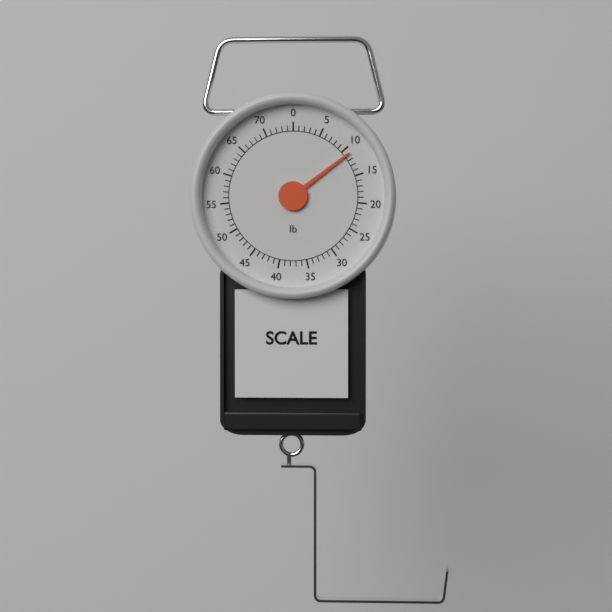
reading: 11 lb
